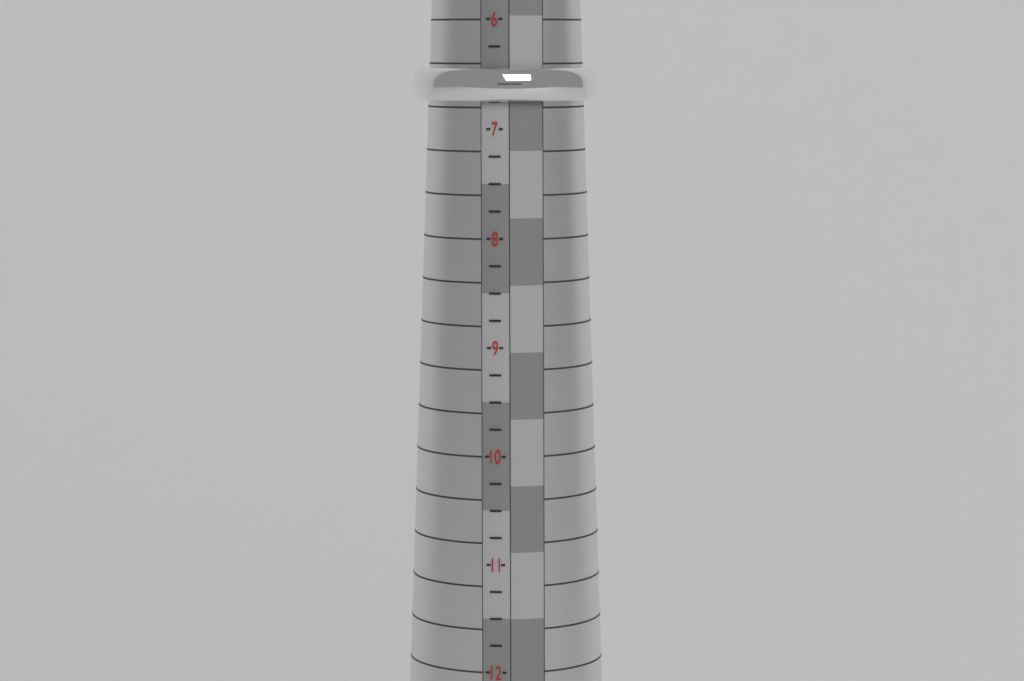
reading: 6.75 (no unit)
